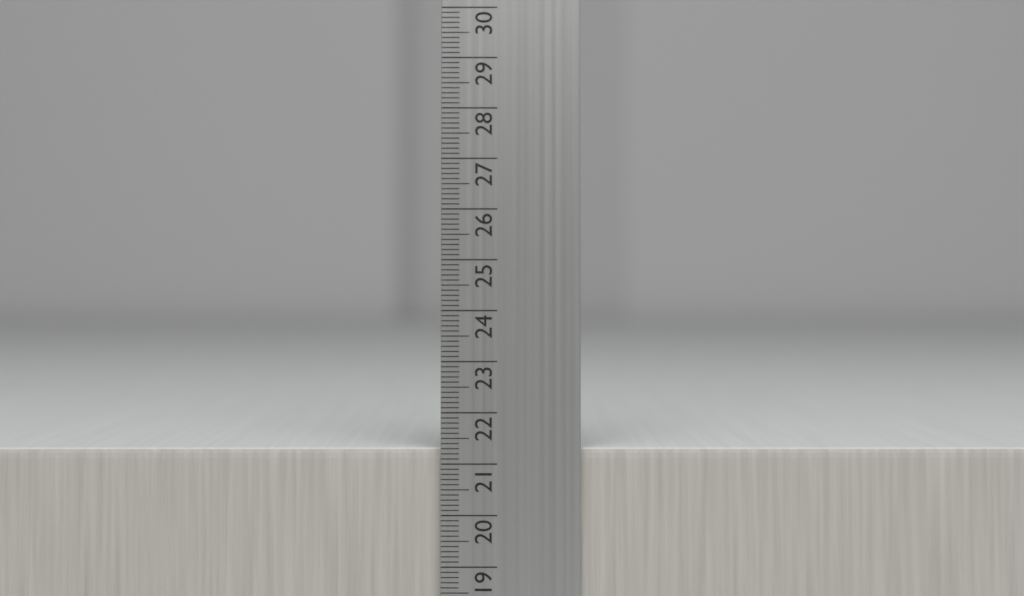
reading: 21.3 cm
